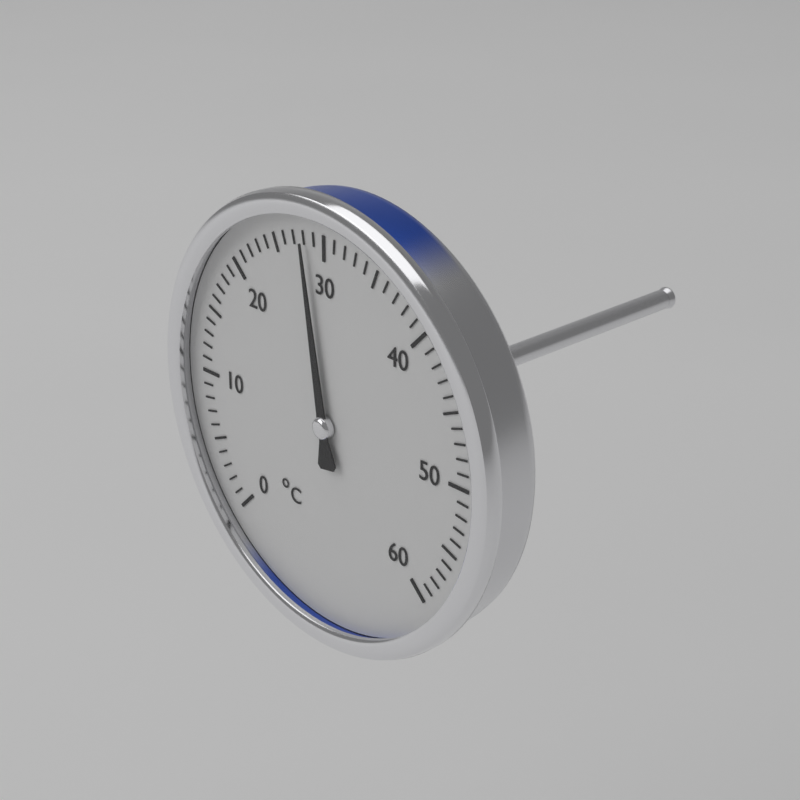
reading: 28 °C
